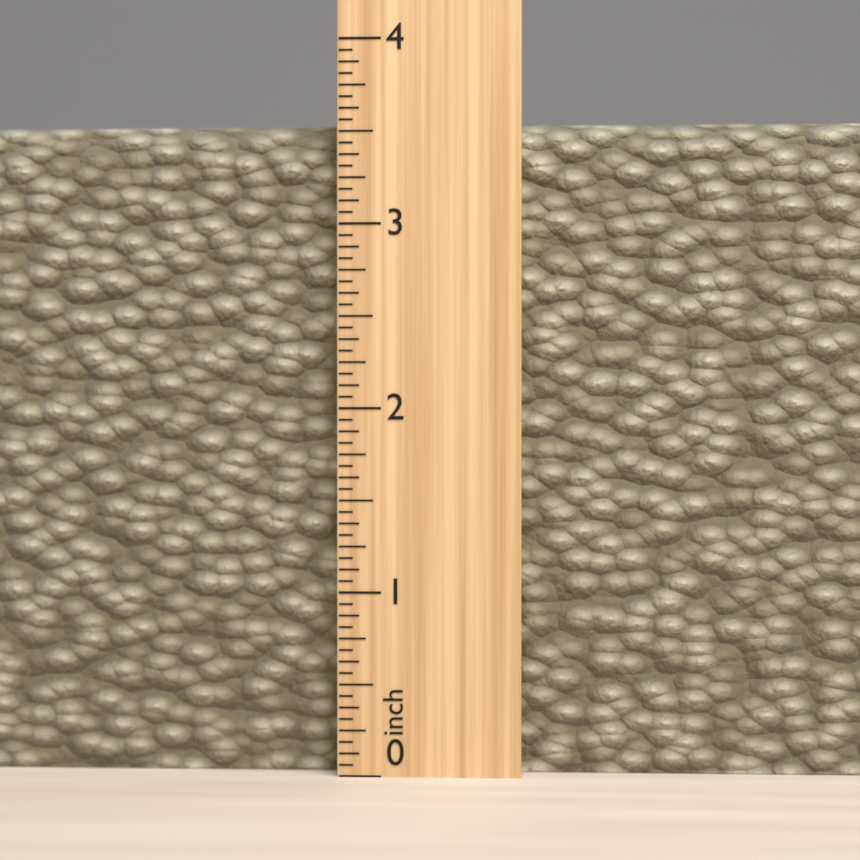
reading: 3.5625 inch
